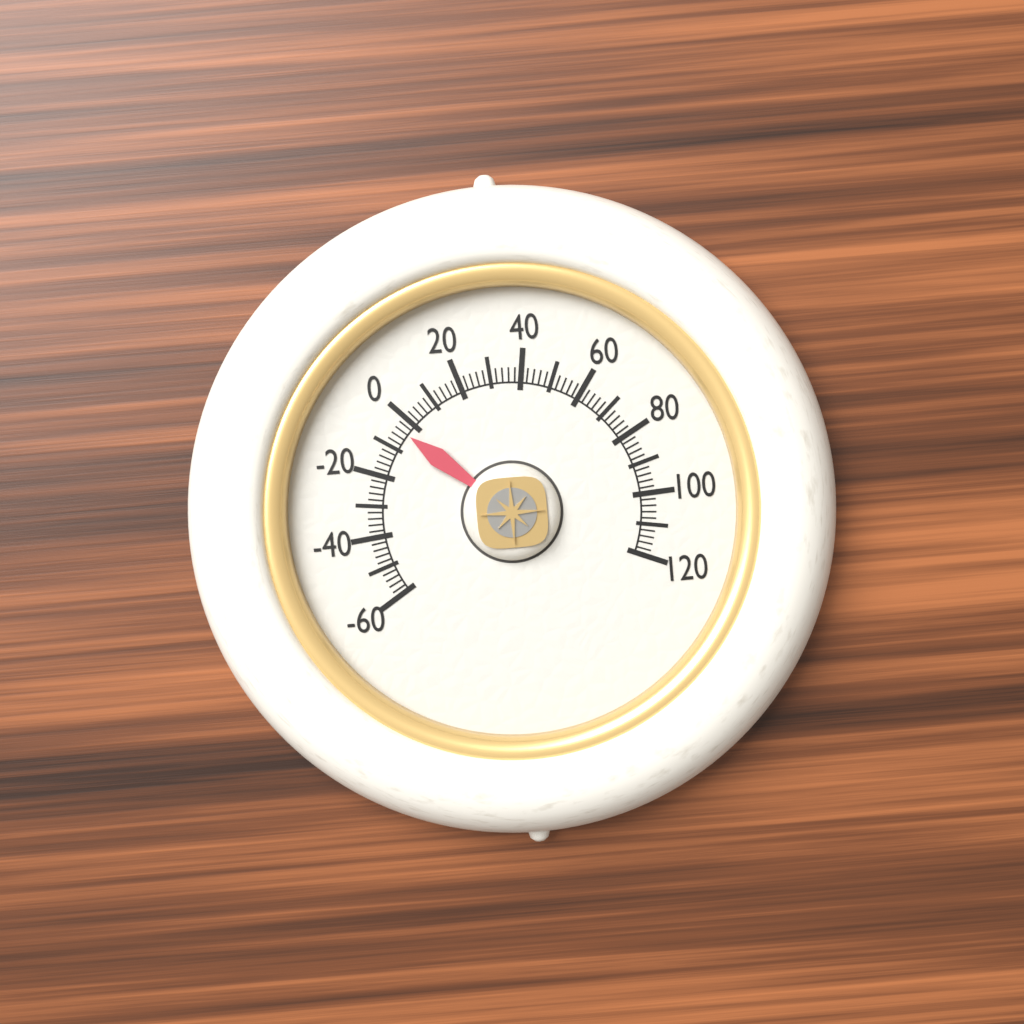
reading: -4 (no unit)
